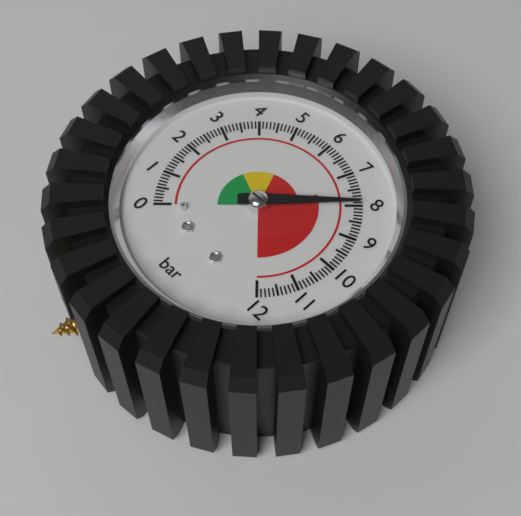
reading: 8.0 bar
